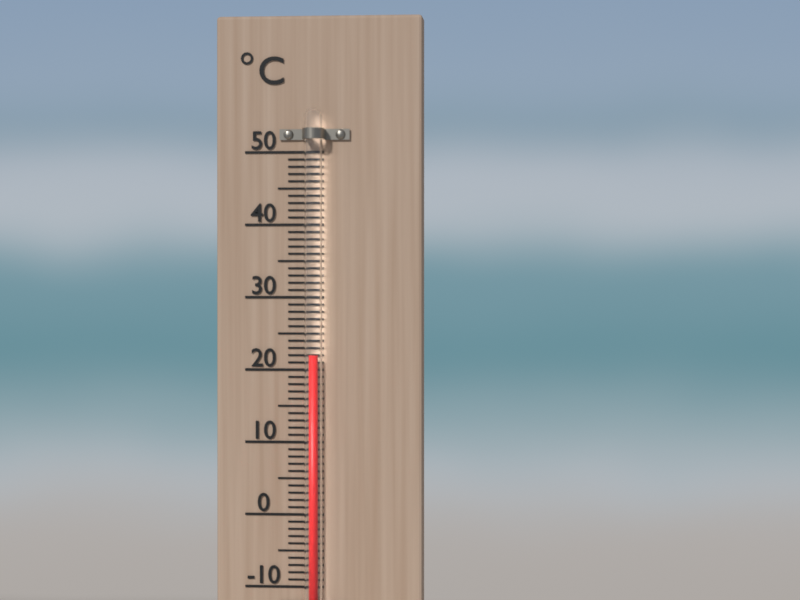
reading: 22 °C
